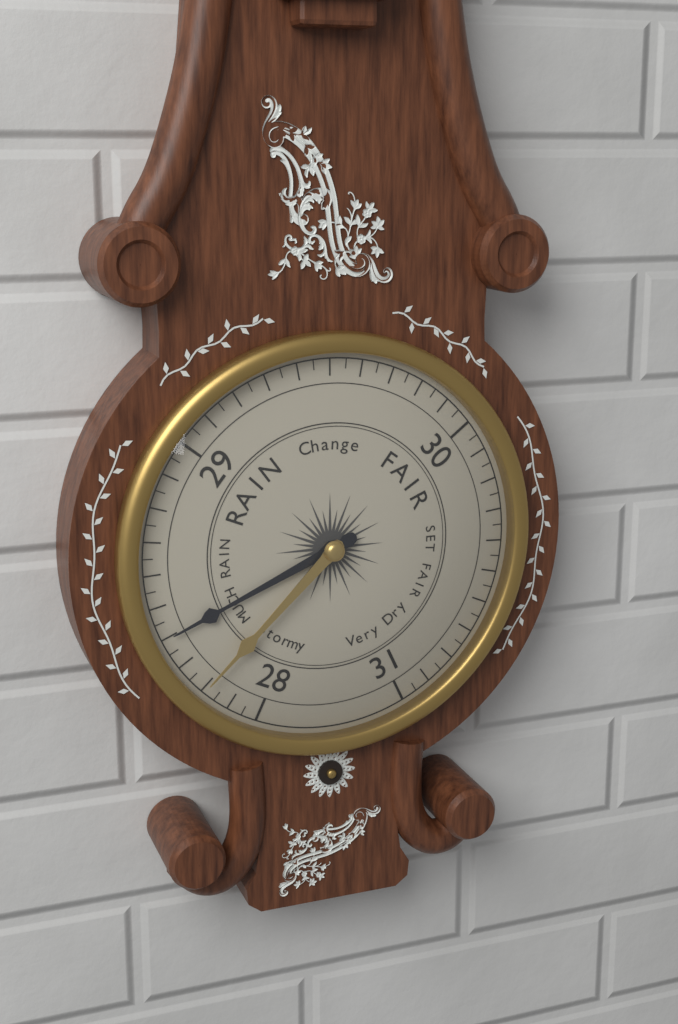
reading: 28.40 (no unit)
